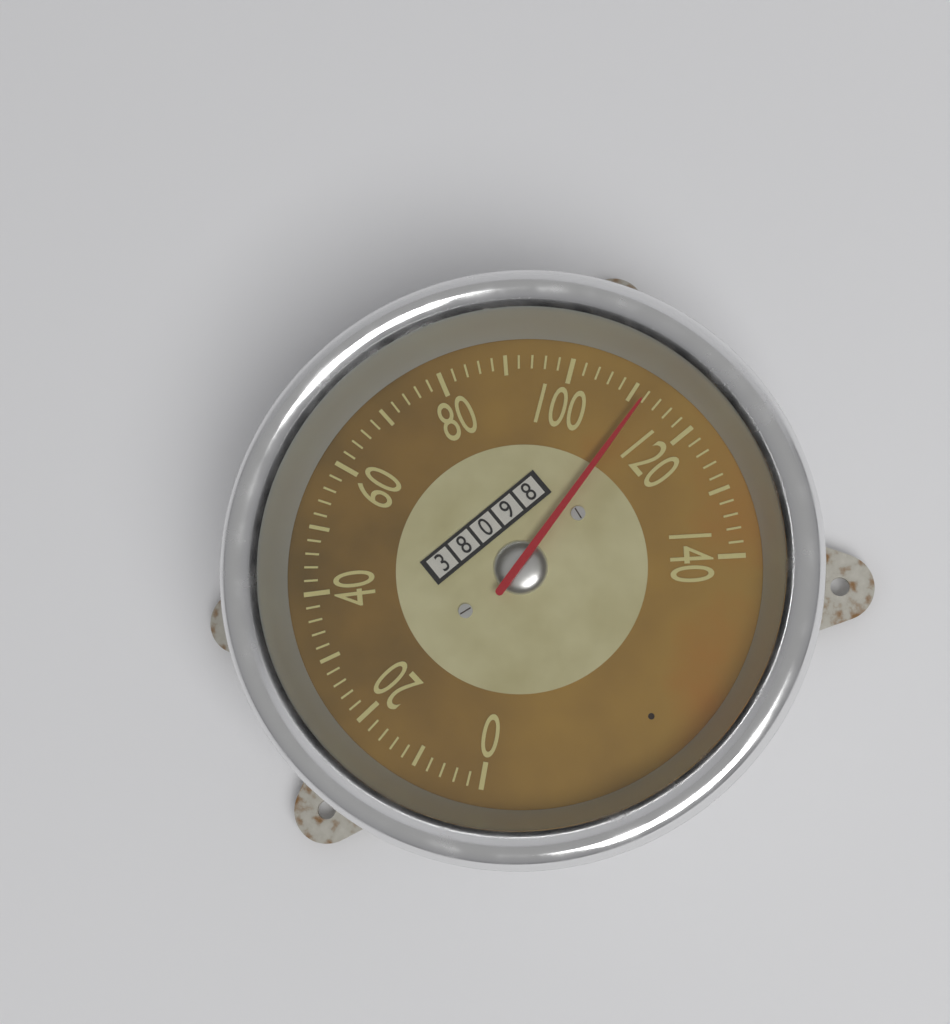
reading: 112 (no unit)
